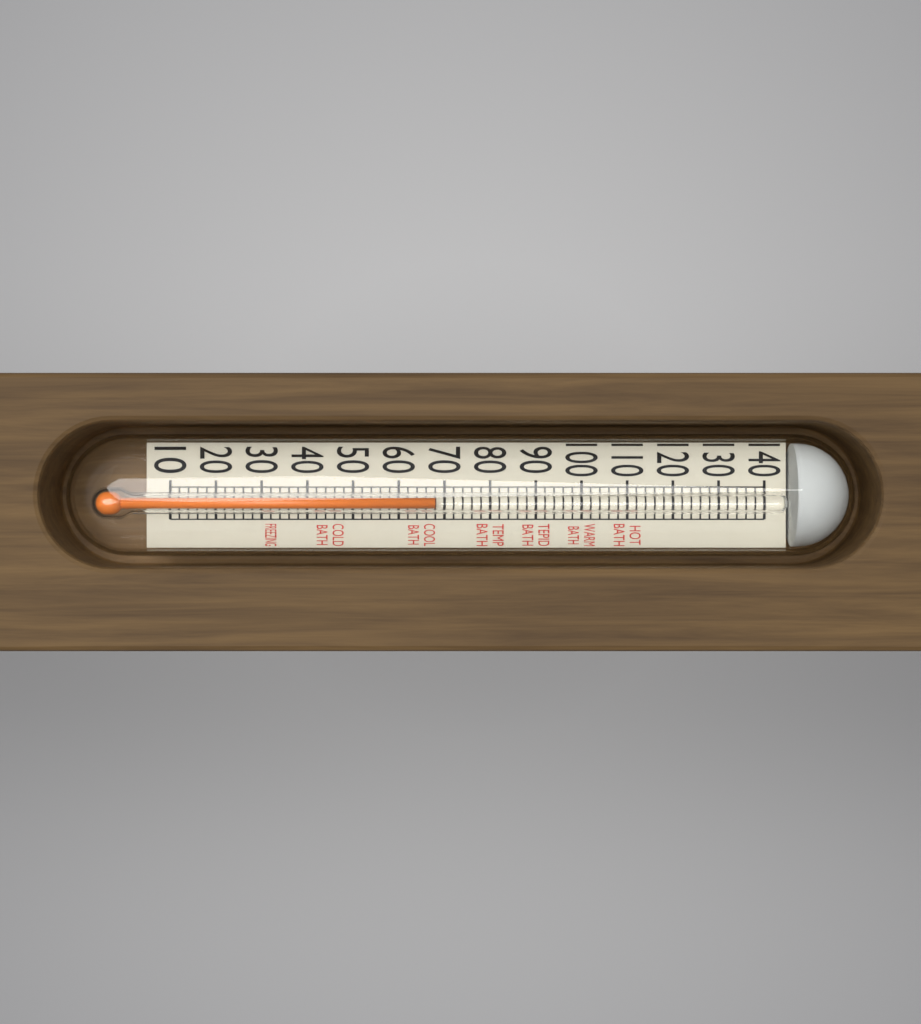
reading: 68 (no unit)
